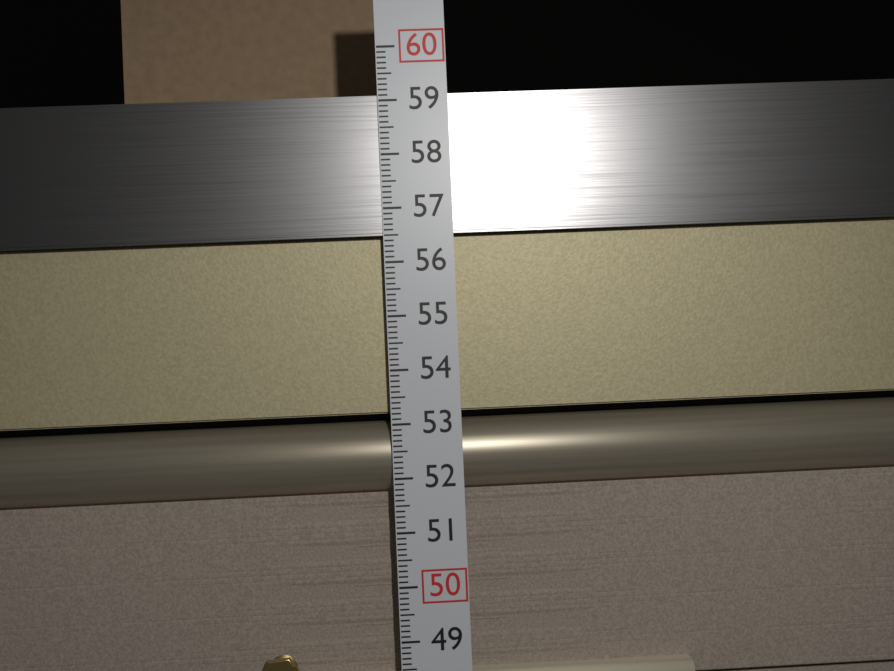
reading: 59.1 (no unit)
